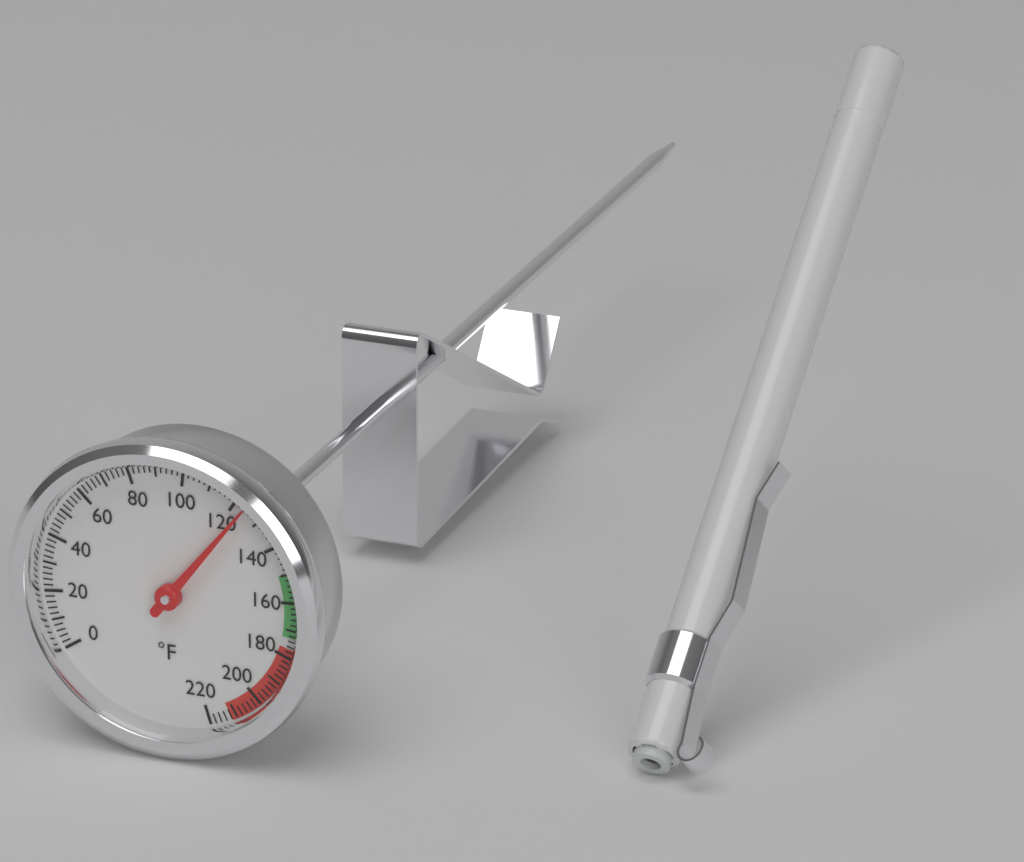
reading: 124 °F
